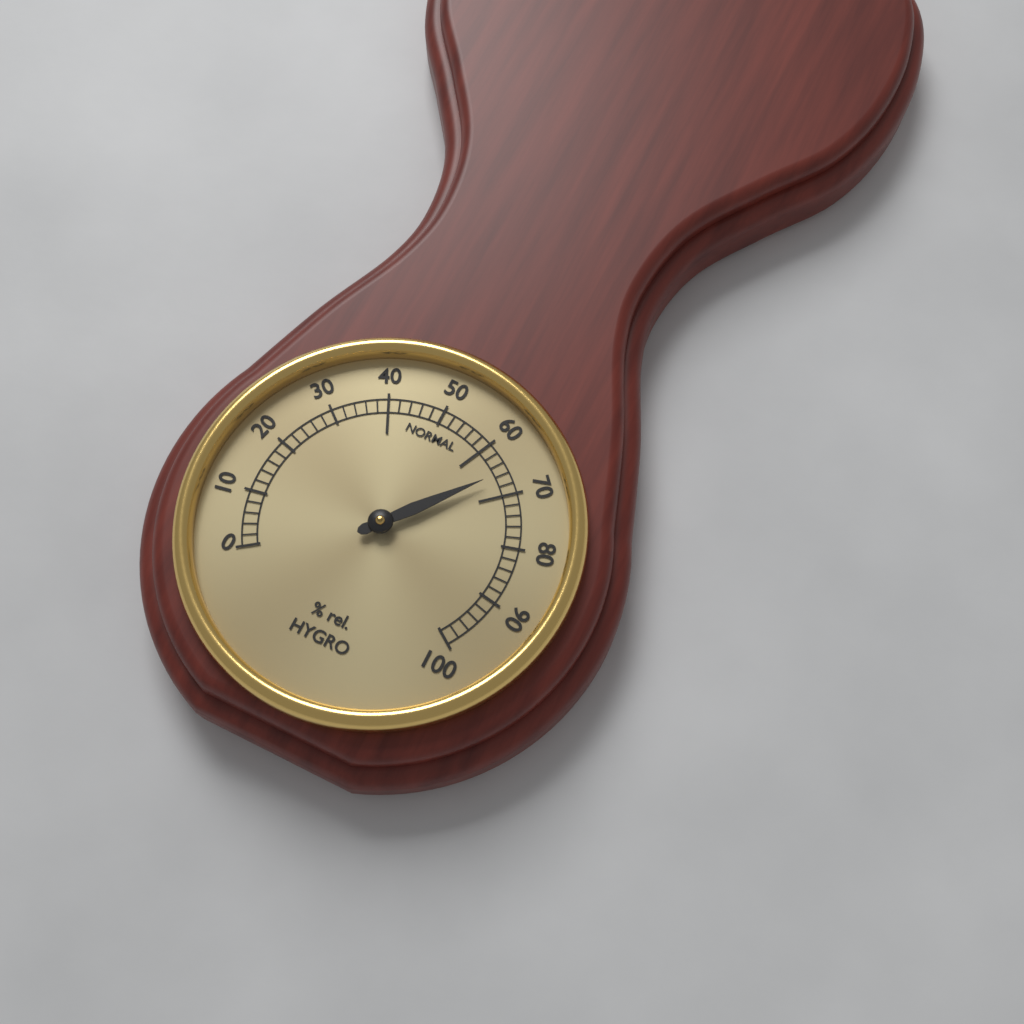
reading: 66 % rel.
